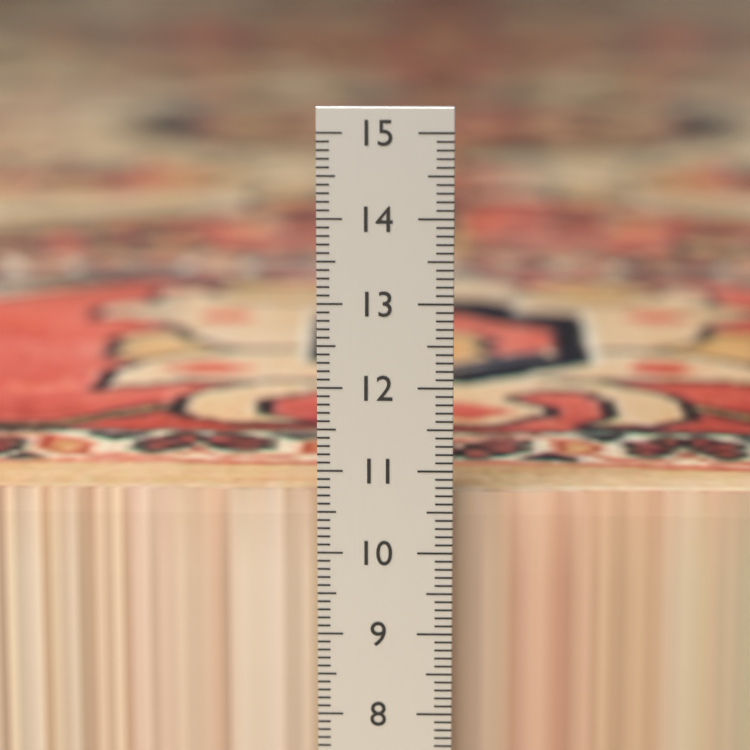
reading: 10.6 cm
